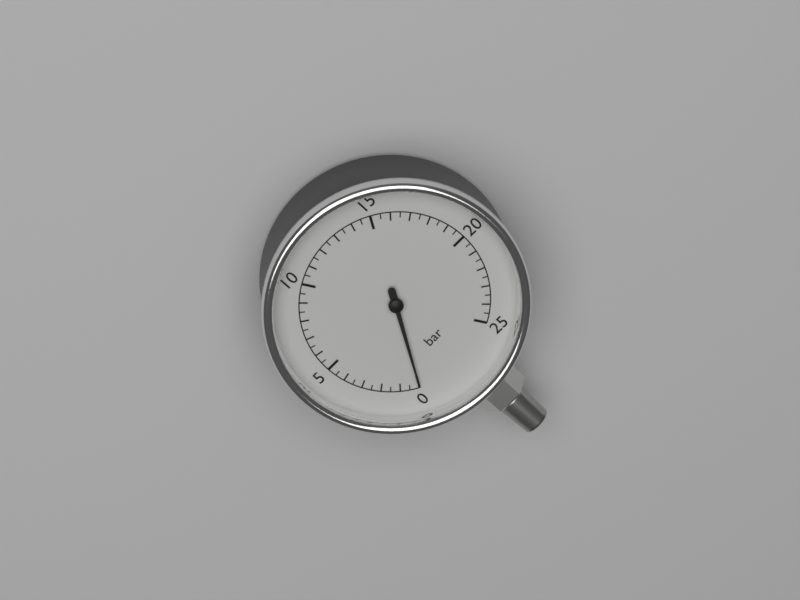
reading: 0.0 bar
